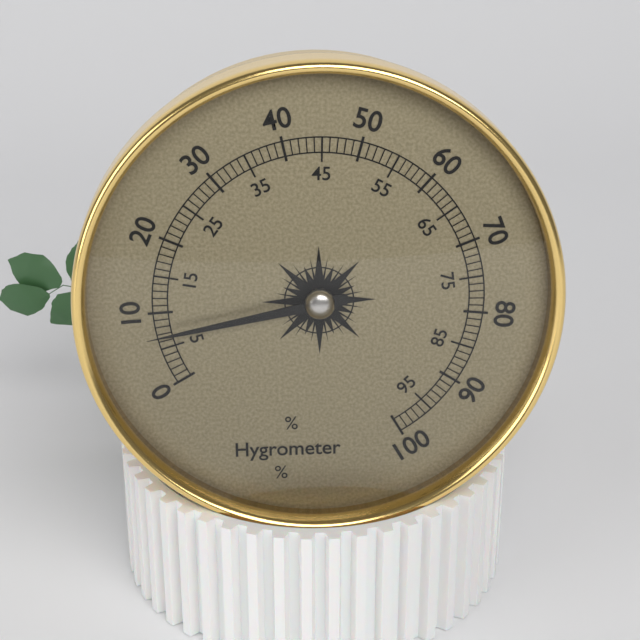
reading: 7 %
